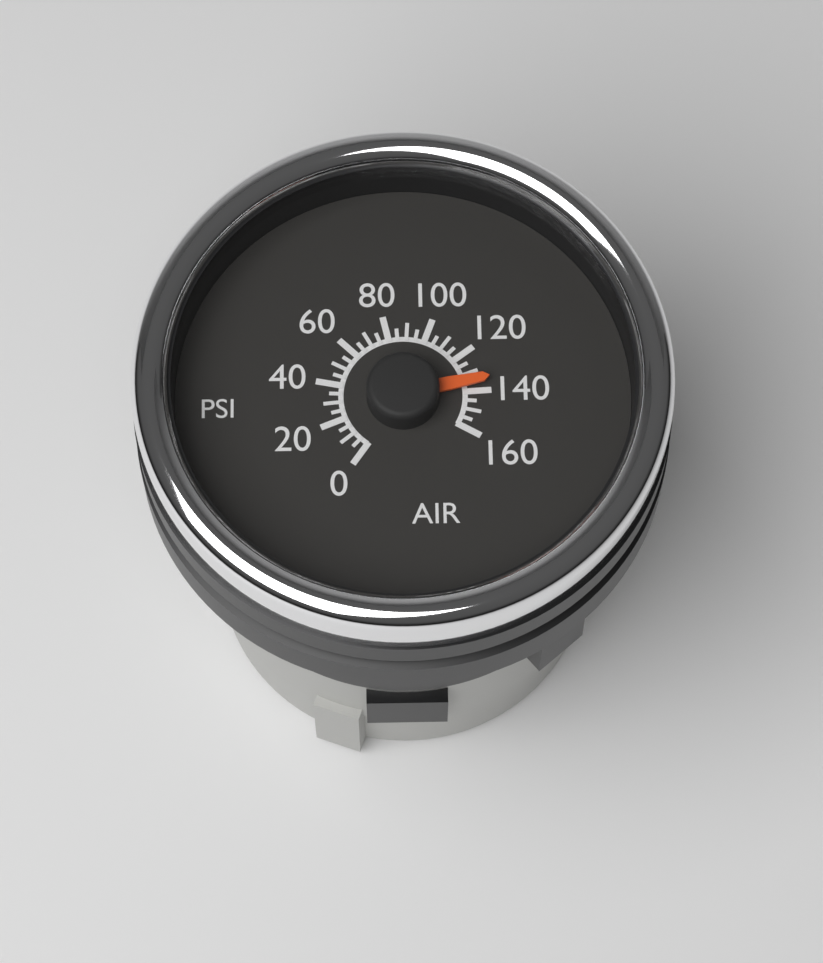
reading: 135 psi
